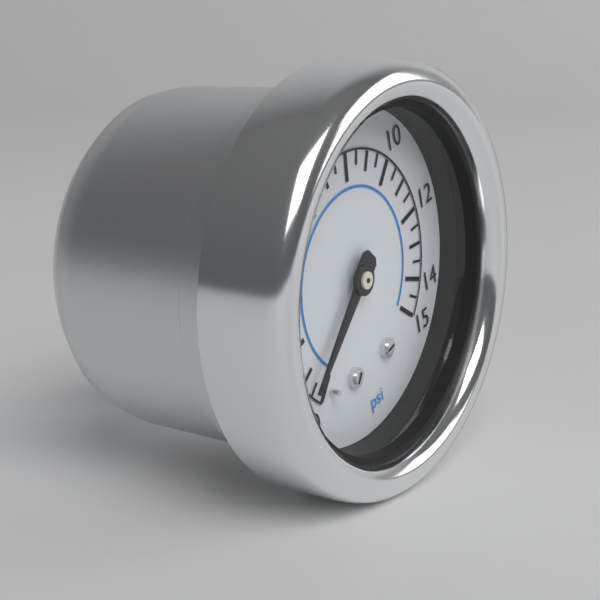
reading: 0.5 psi
